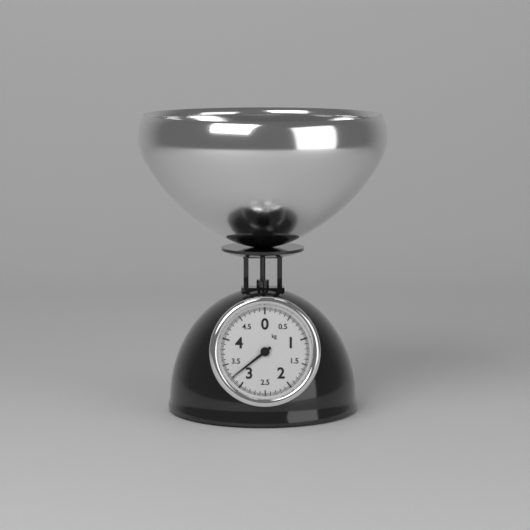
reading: 3.225 kg
